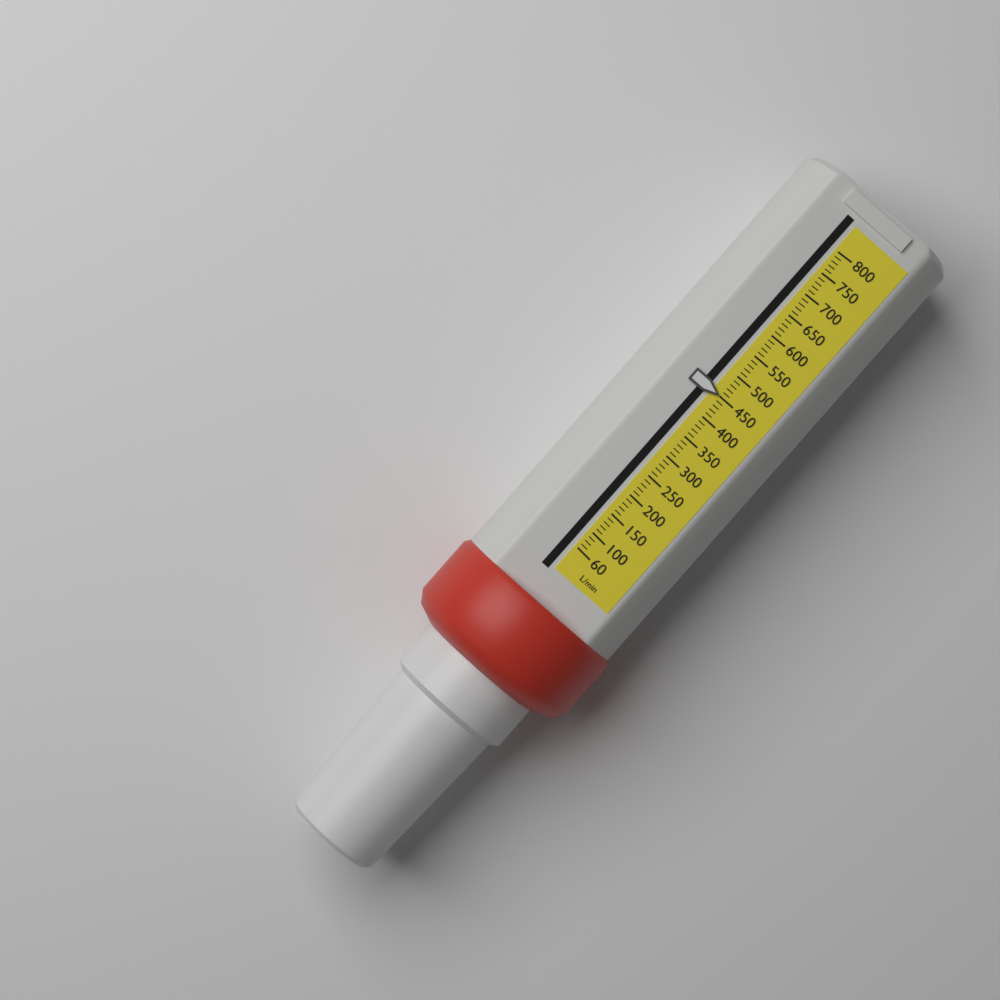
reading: 450 L/min
